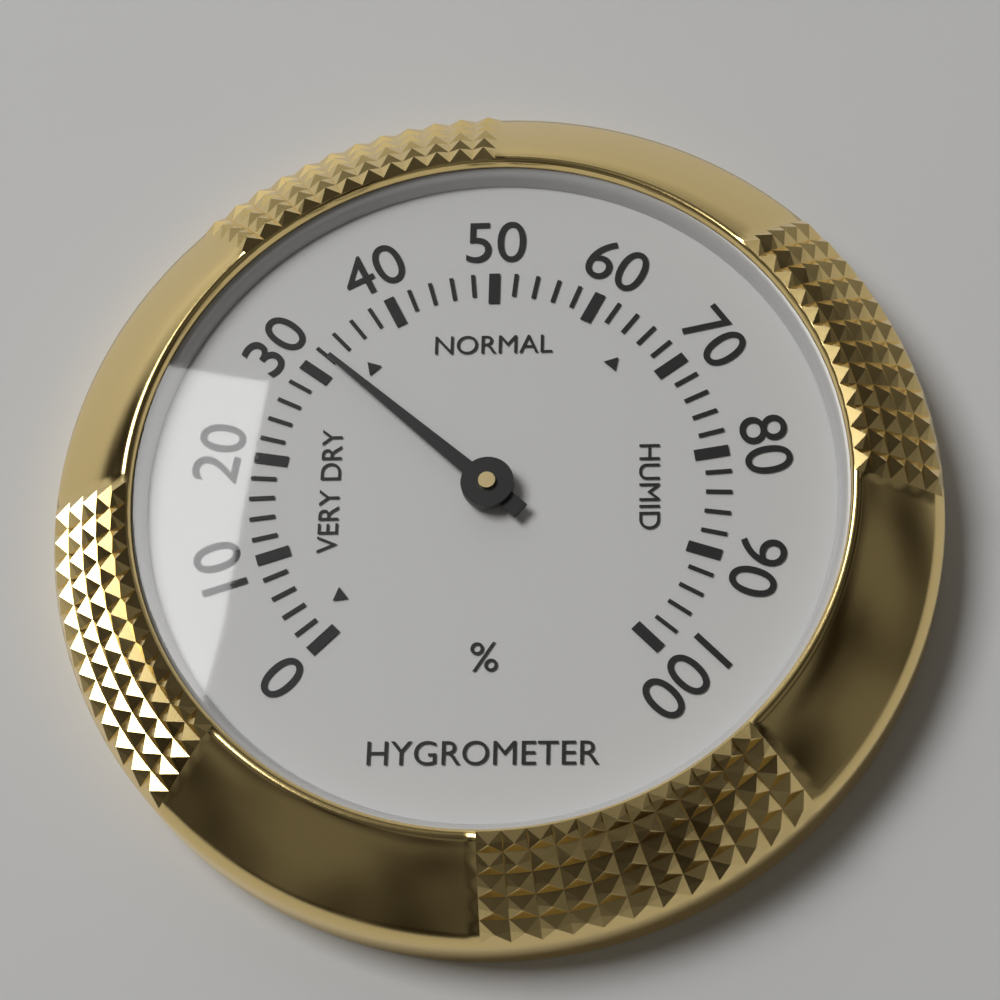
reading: 32 %
